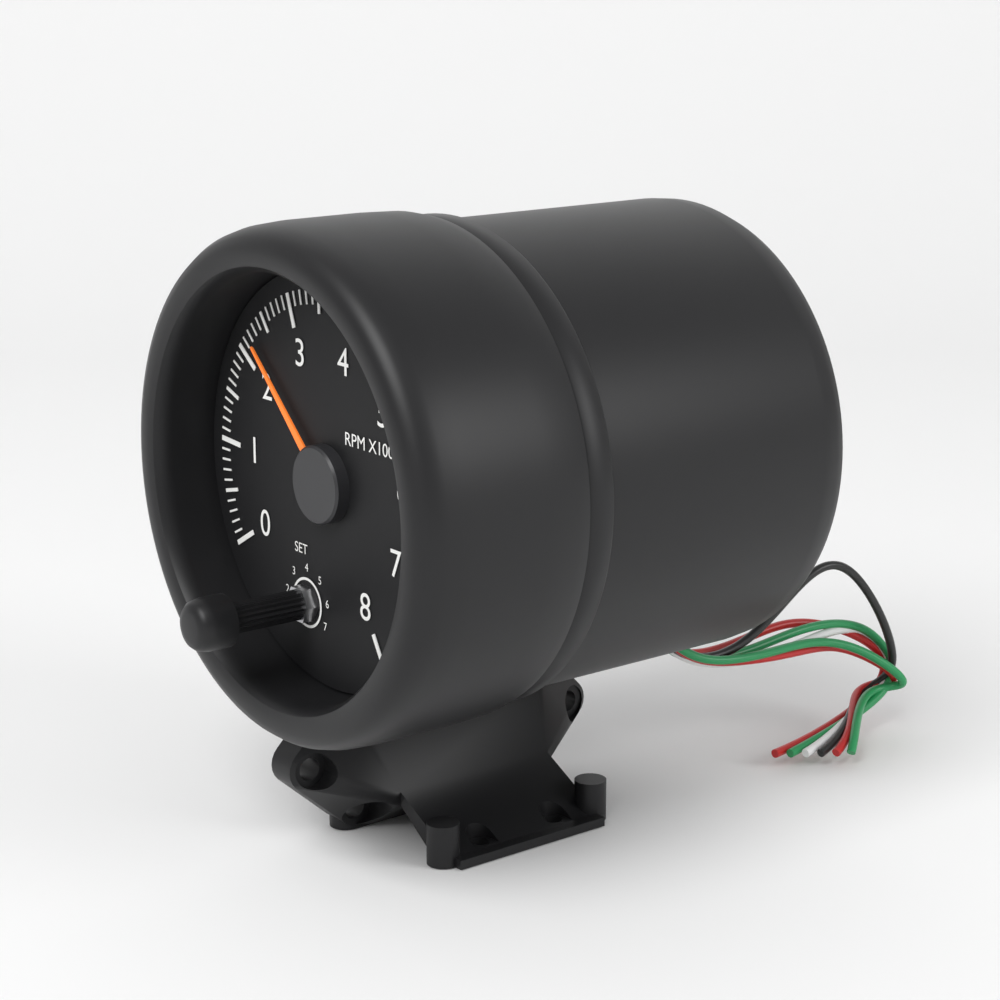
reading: 2.2 RPM x1000
